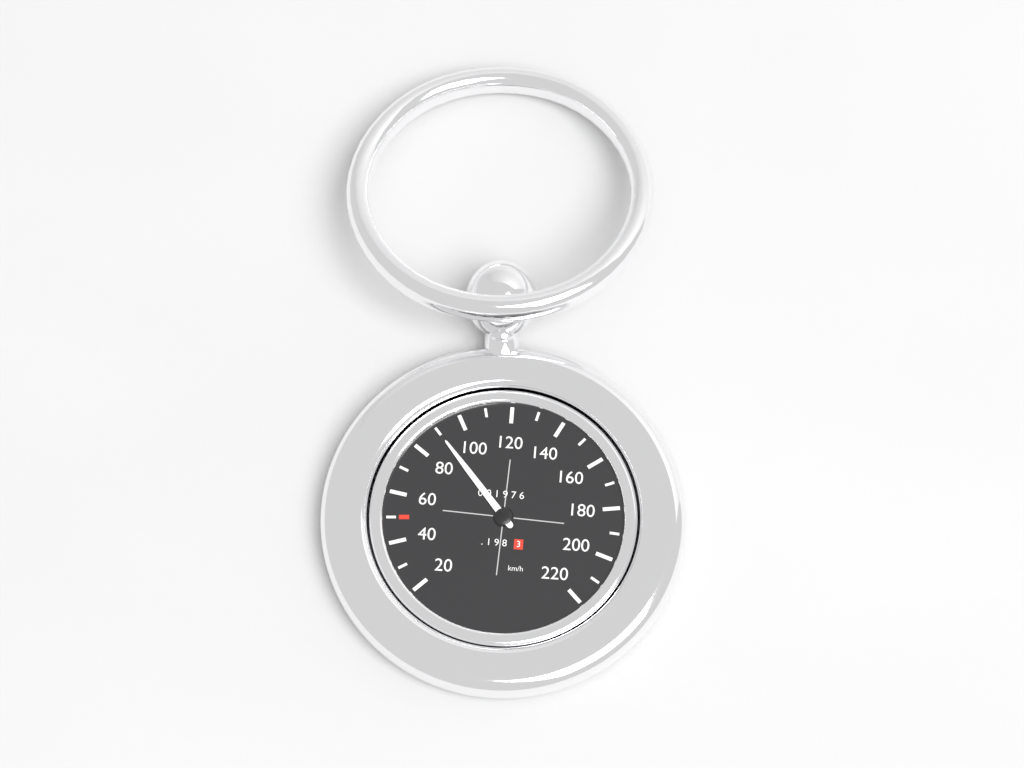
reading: 90 km/h
